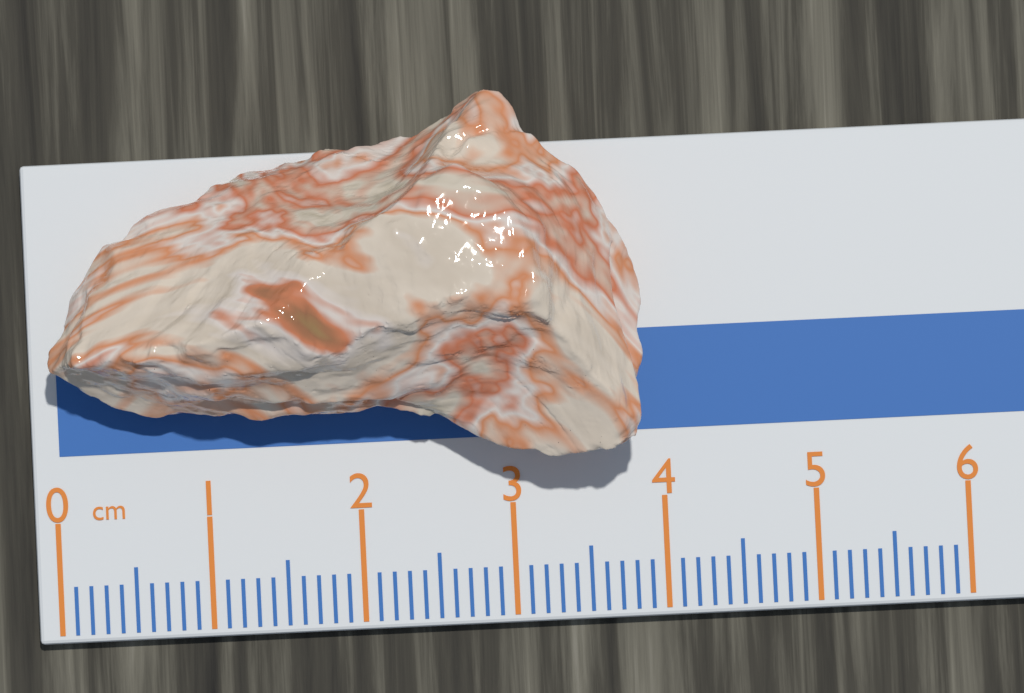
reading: 3.9 cm
